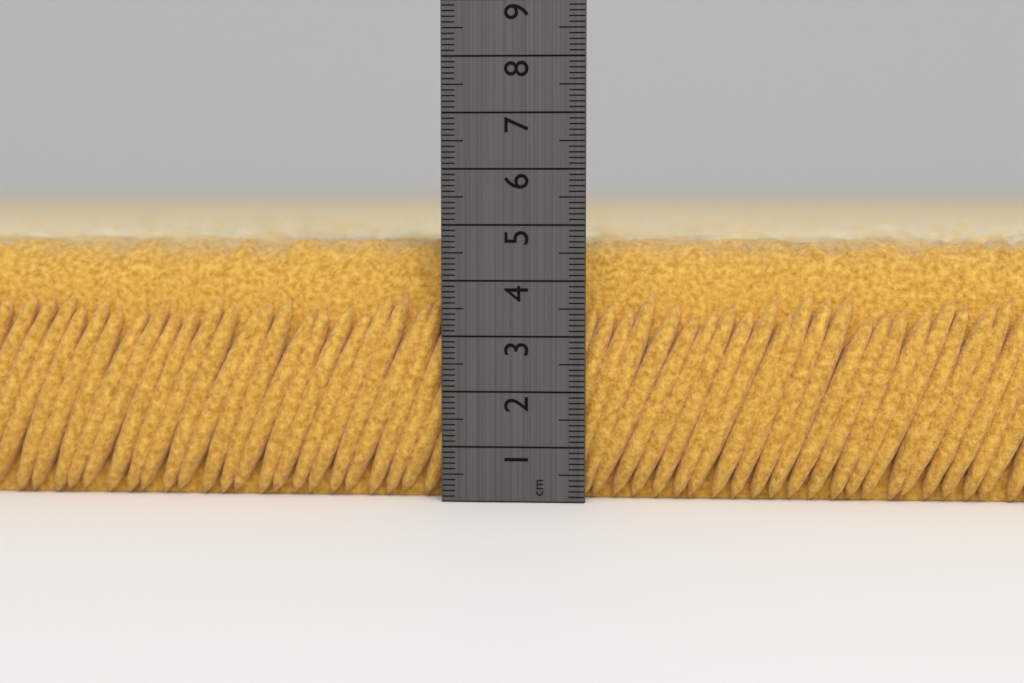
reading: 4.7 cm
